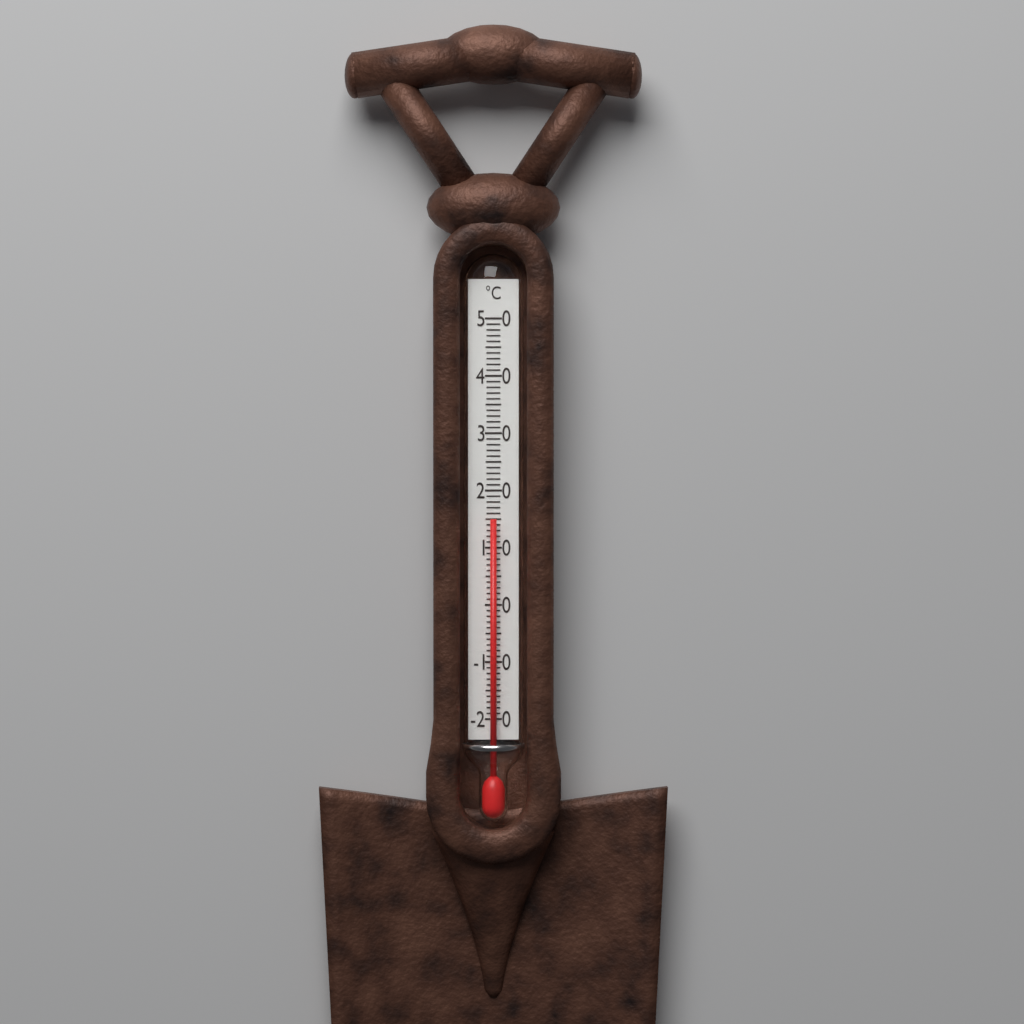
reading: 15 °C
